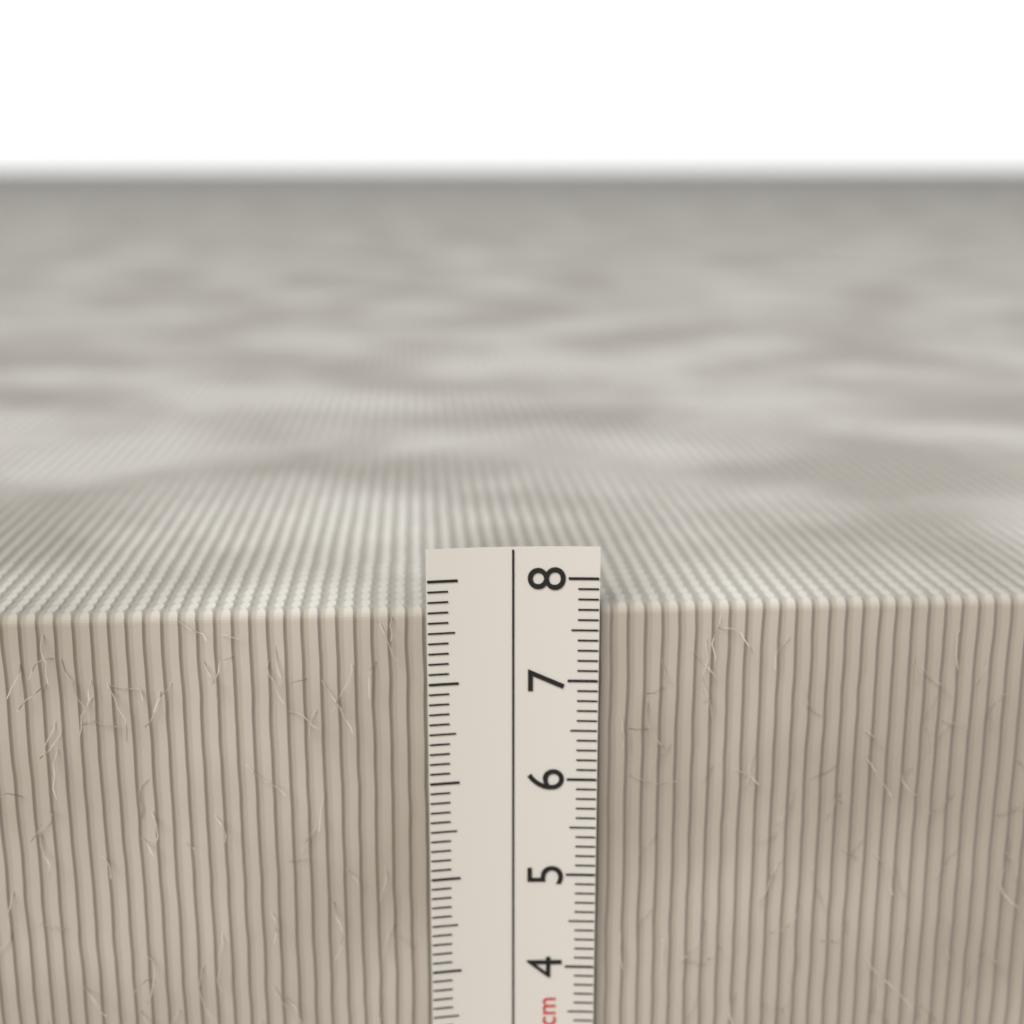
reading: 7.7 cm
